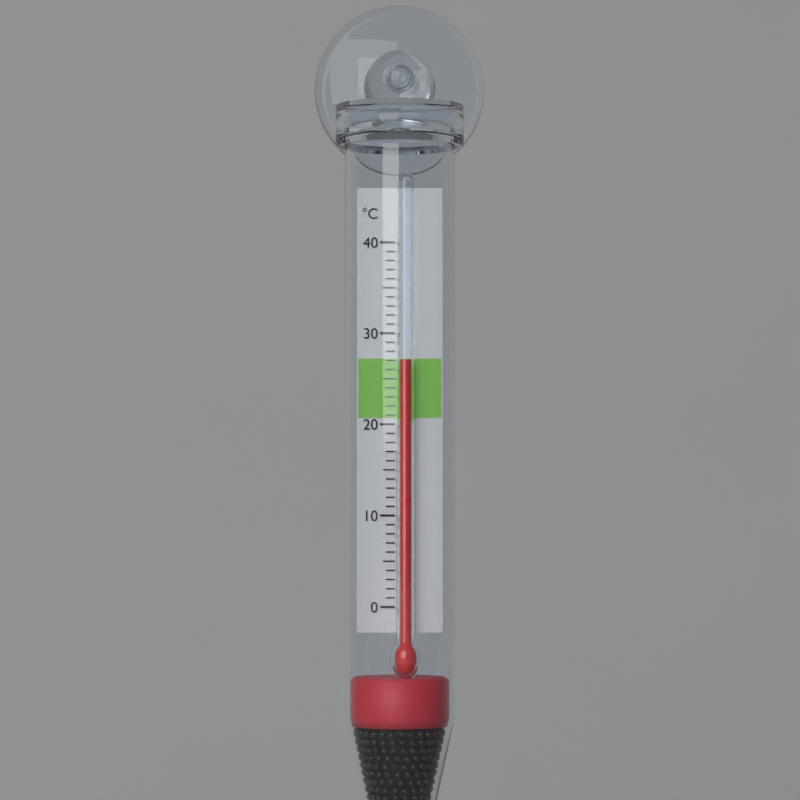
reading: 27 °C
